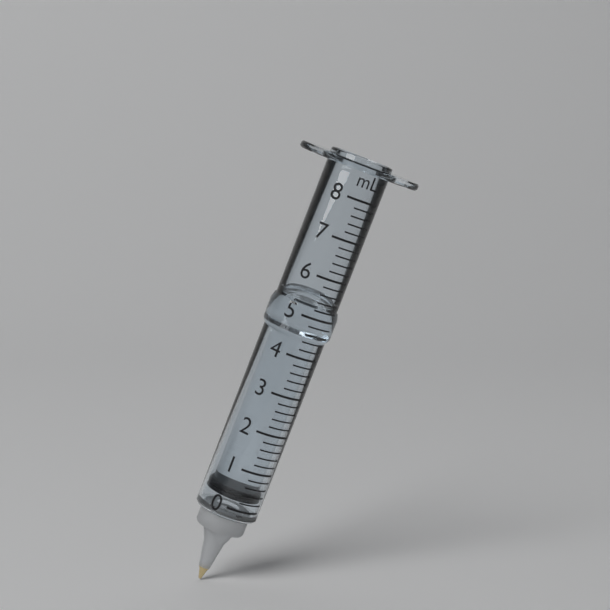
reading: 0.2 ml
